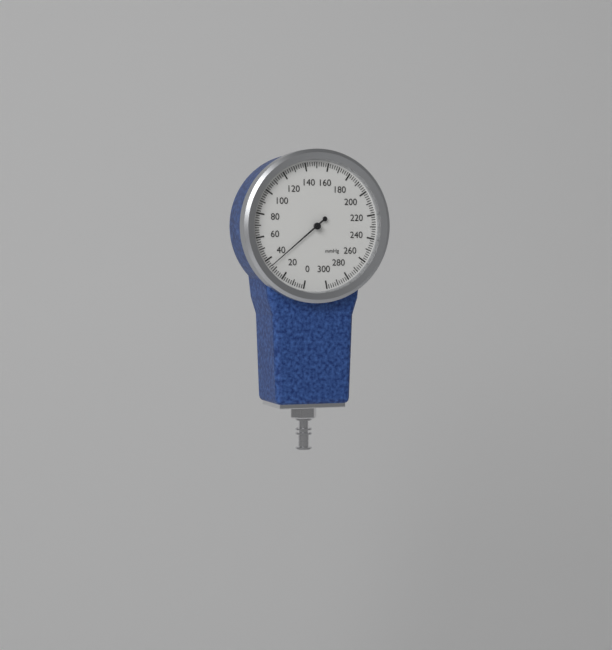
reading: 34 mmHg
